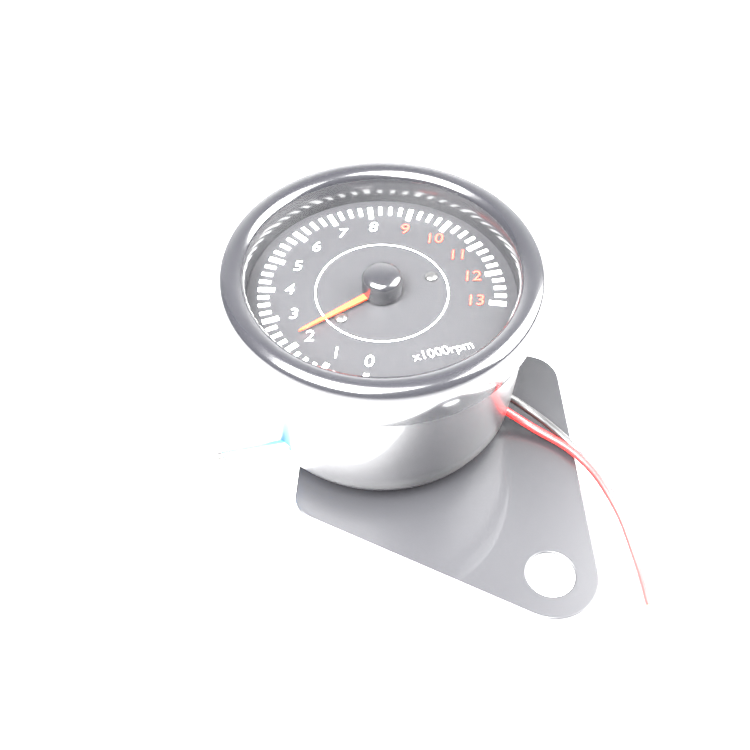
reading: 2.25 x1000 rpm
